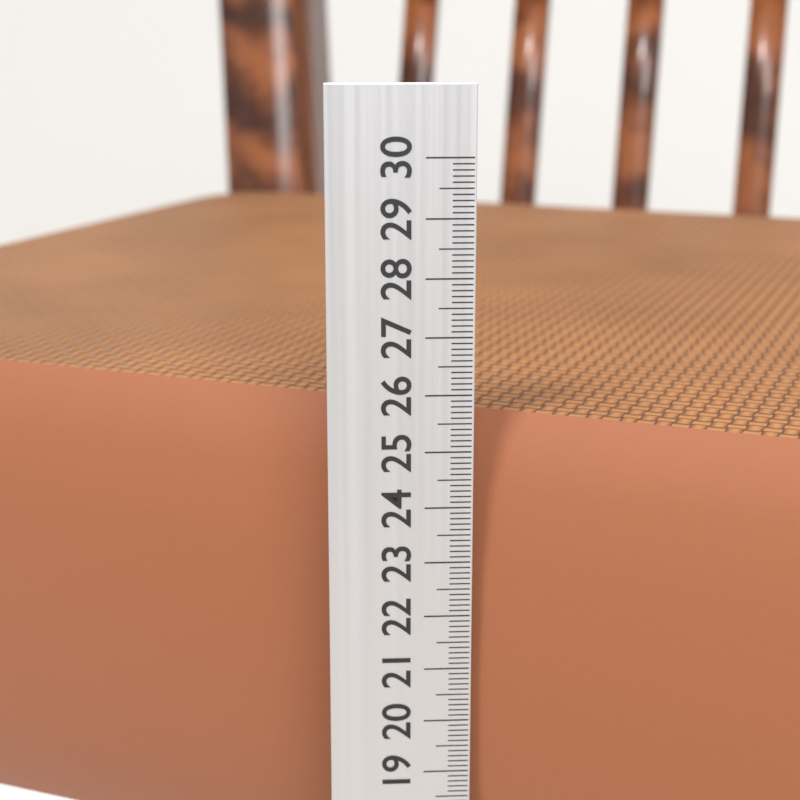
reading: 25.5 cm
